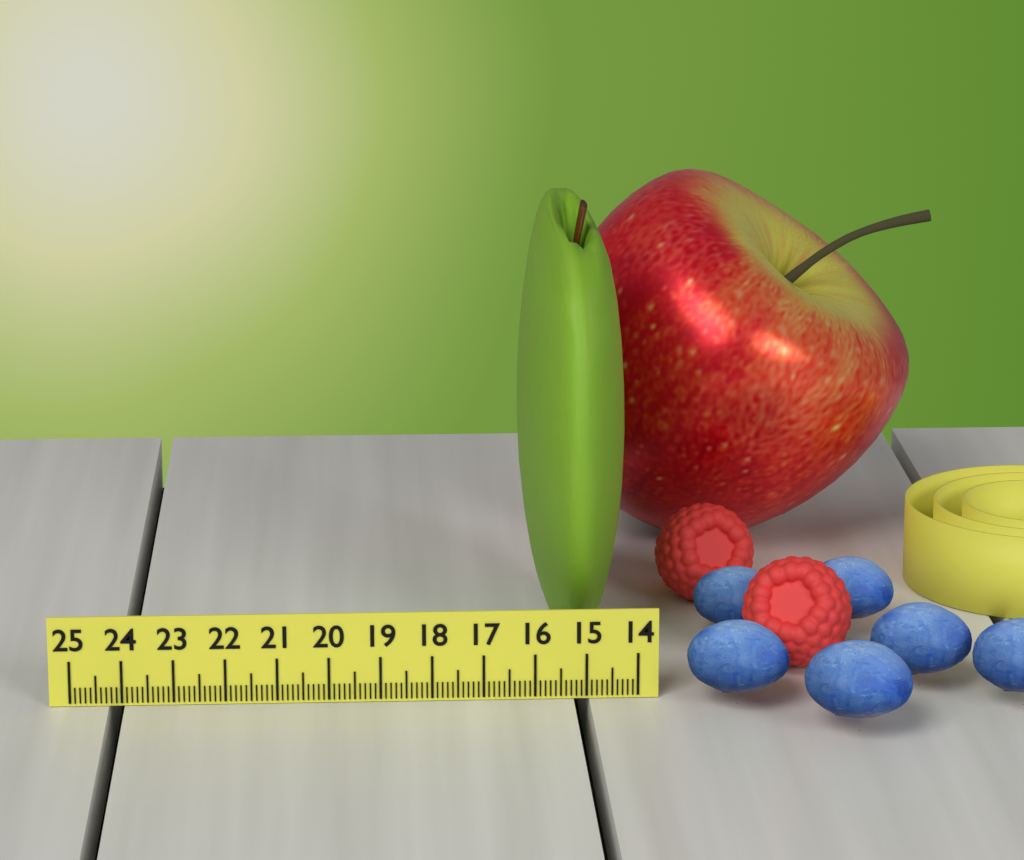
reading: 16.1 (no unit)
